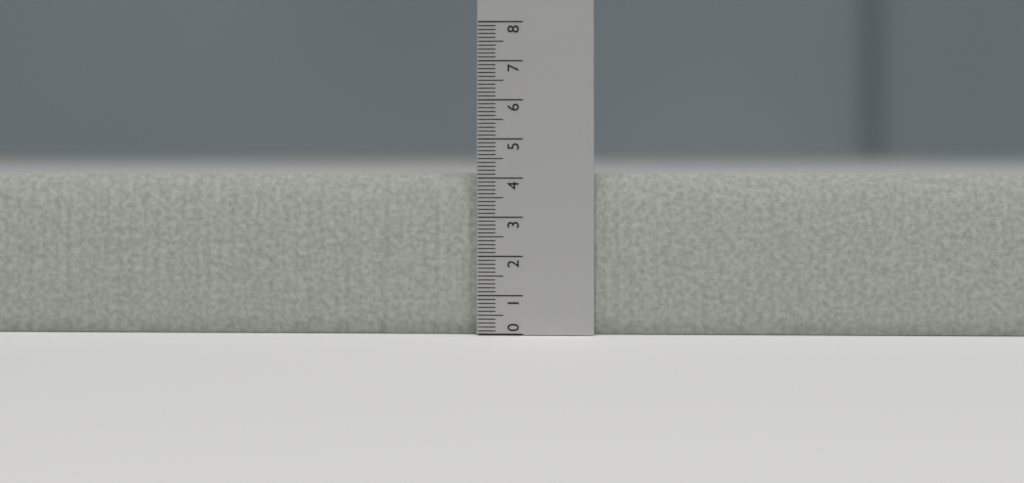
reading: 4.1 (no unit)
